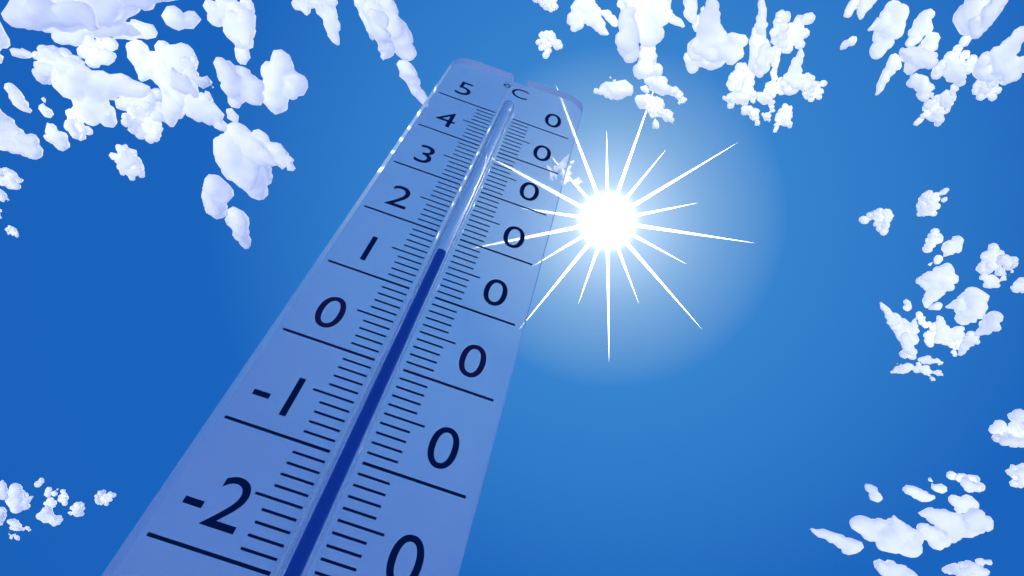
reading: 17 °C
